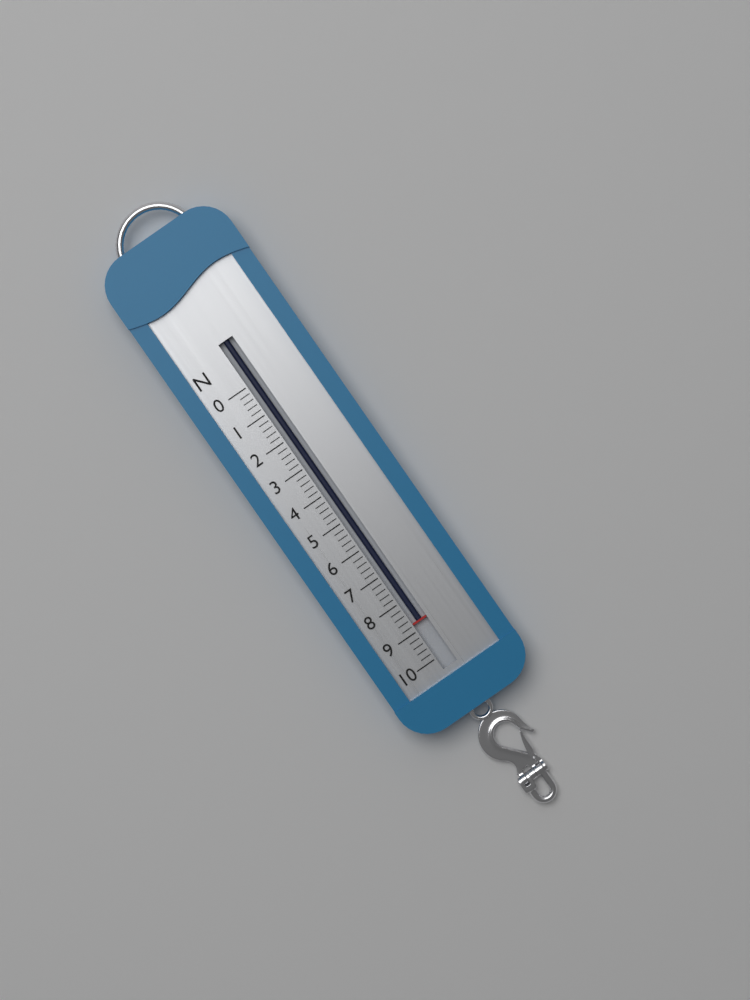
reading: 8.8 N
